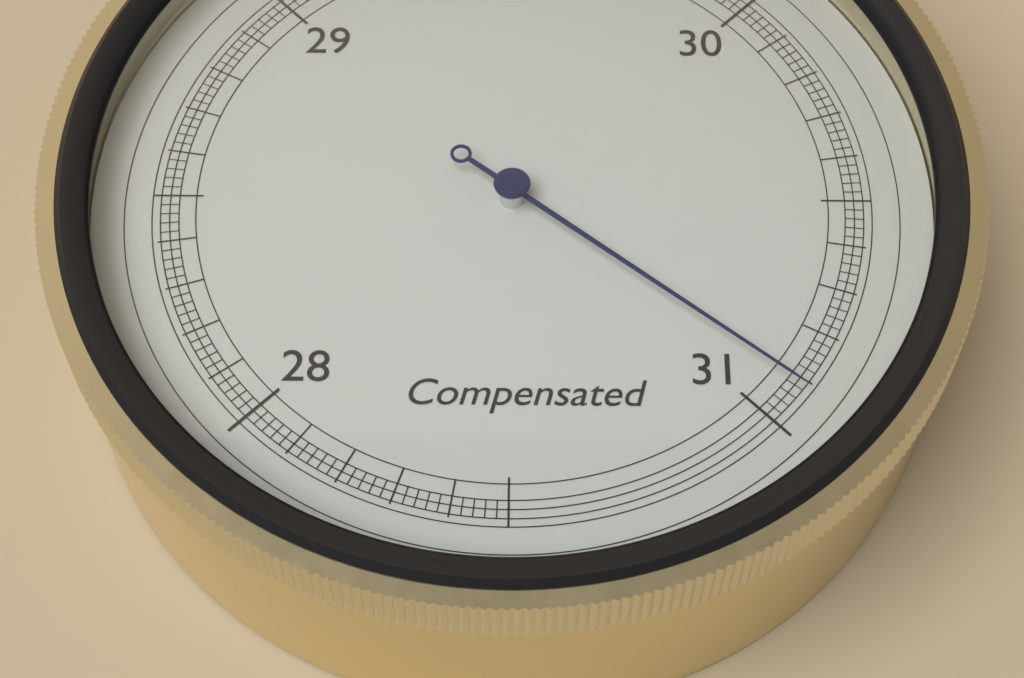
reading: 30.92 inHg
